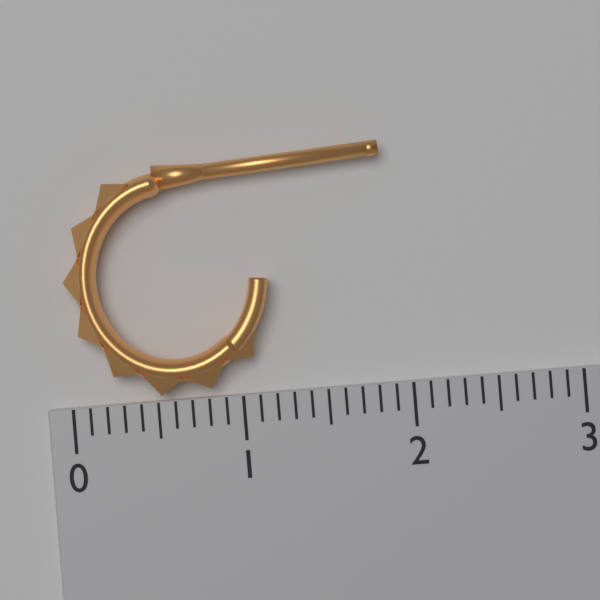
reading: 1.9 (no unit)
